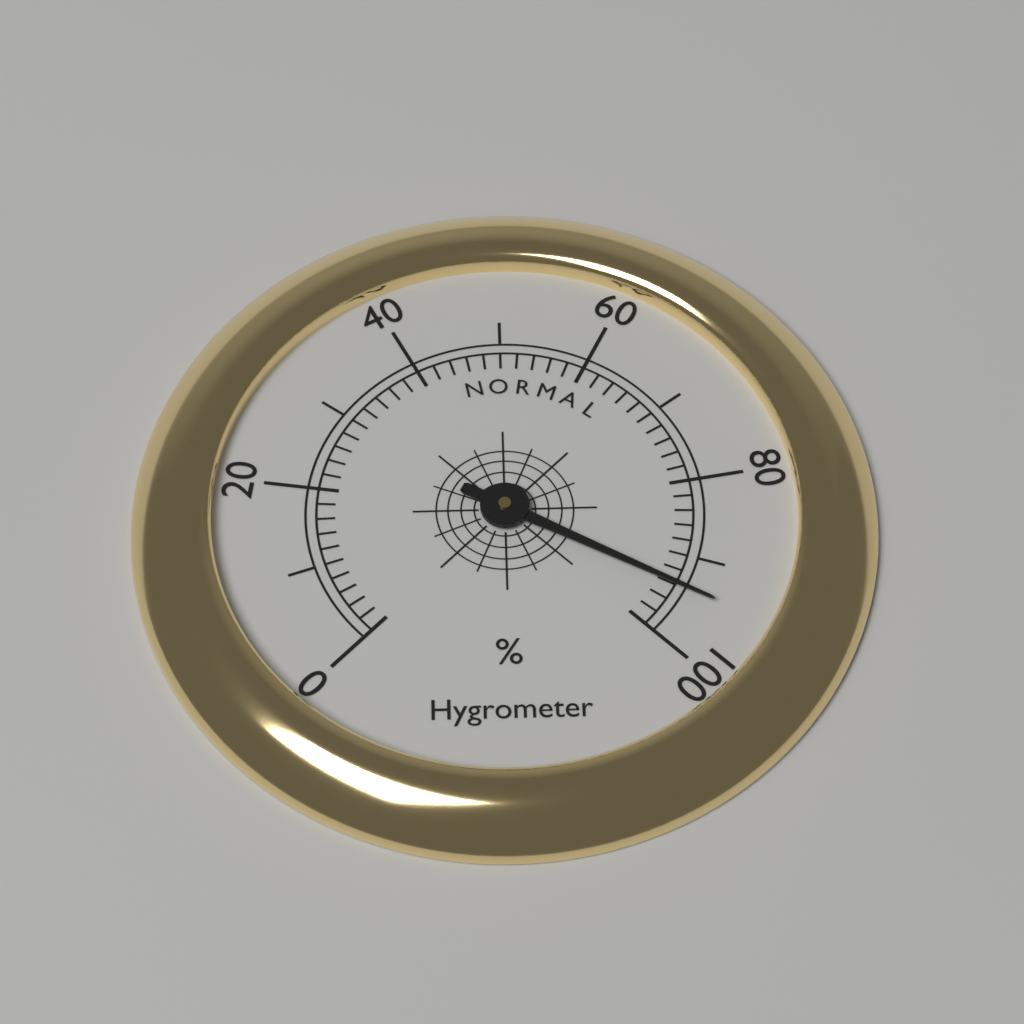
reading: 94 %
